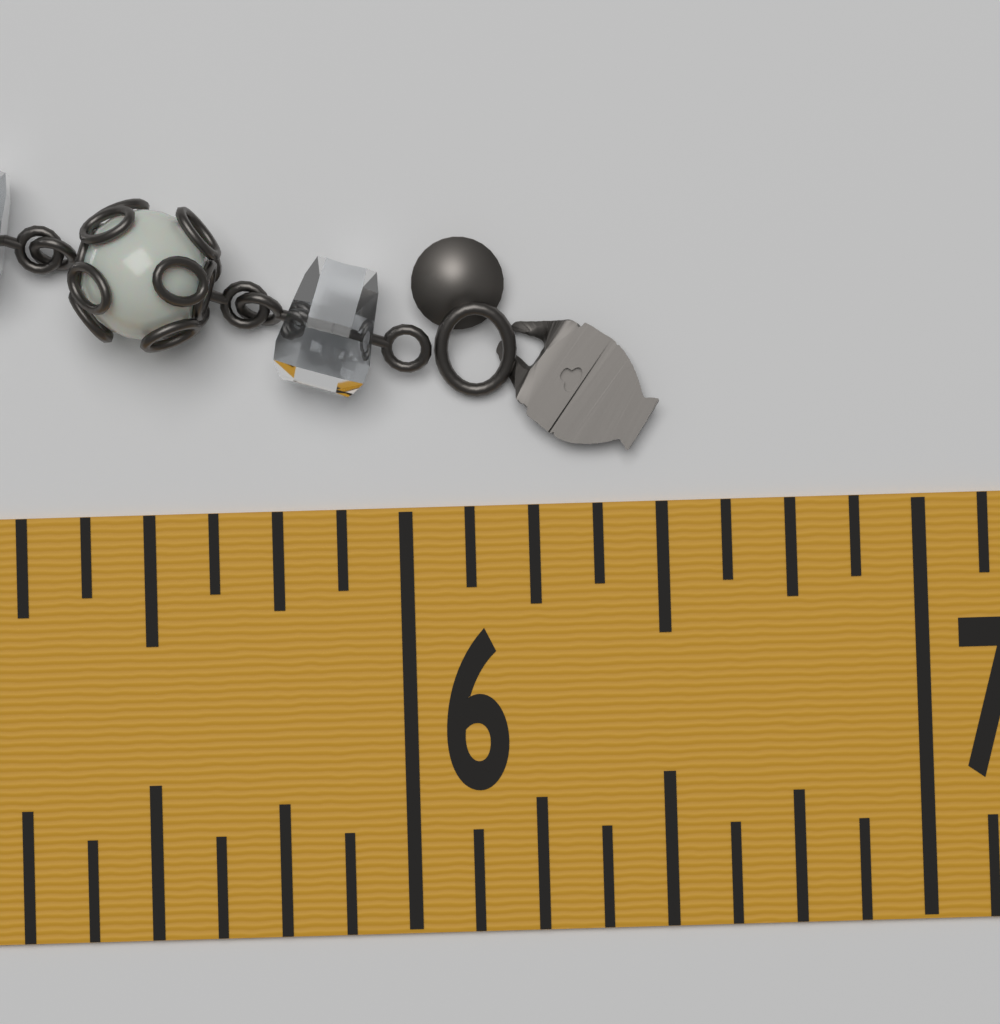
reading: 6.500 in
